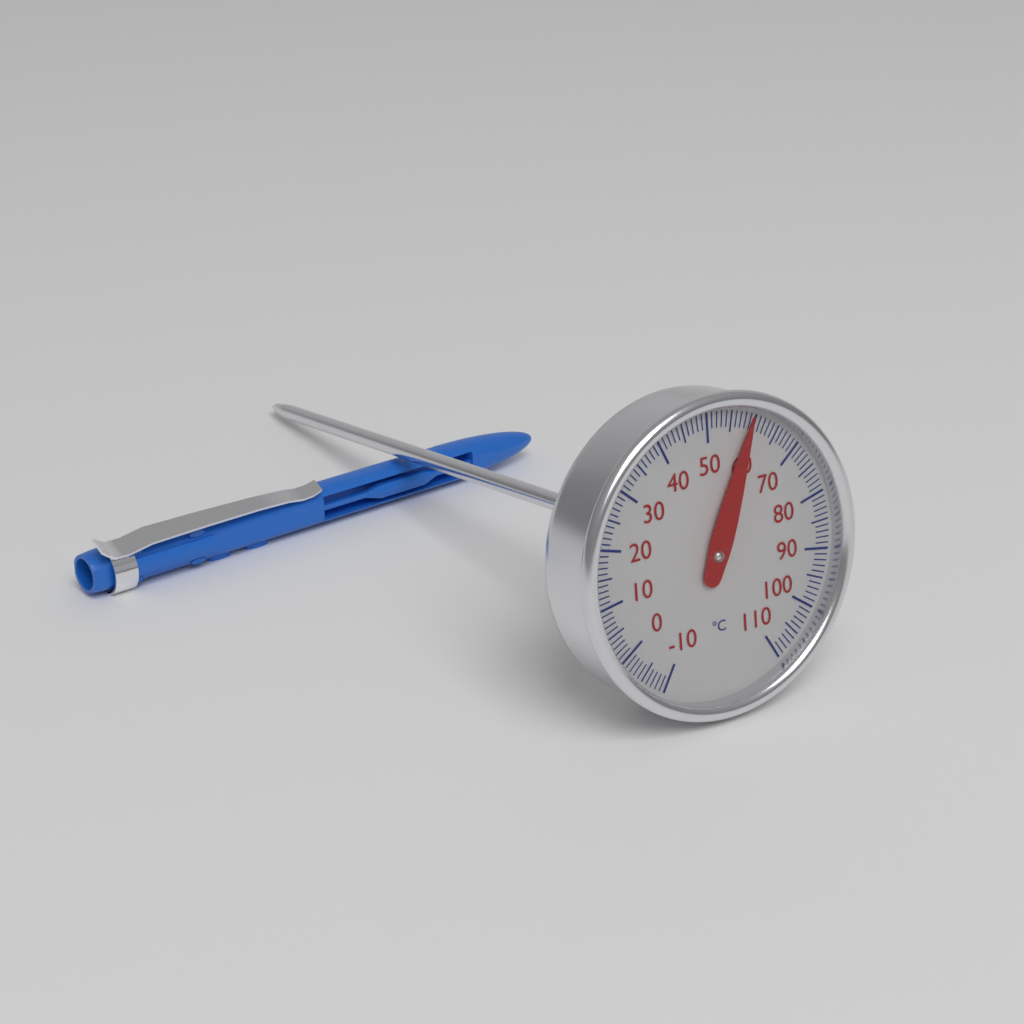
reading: 59 °C
